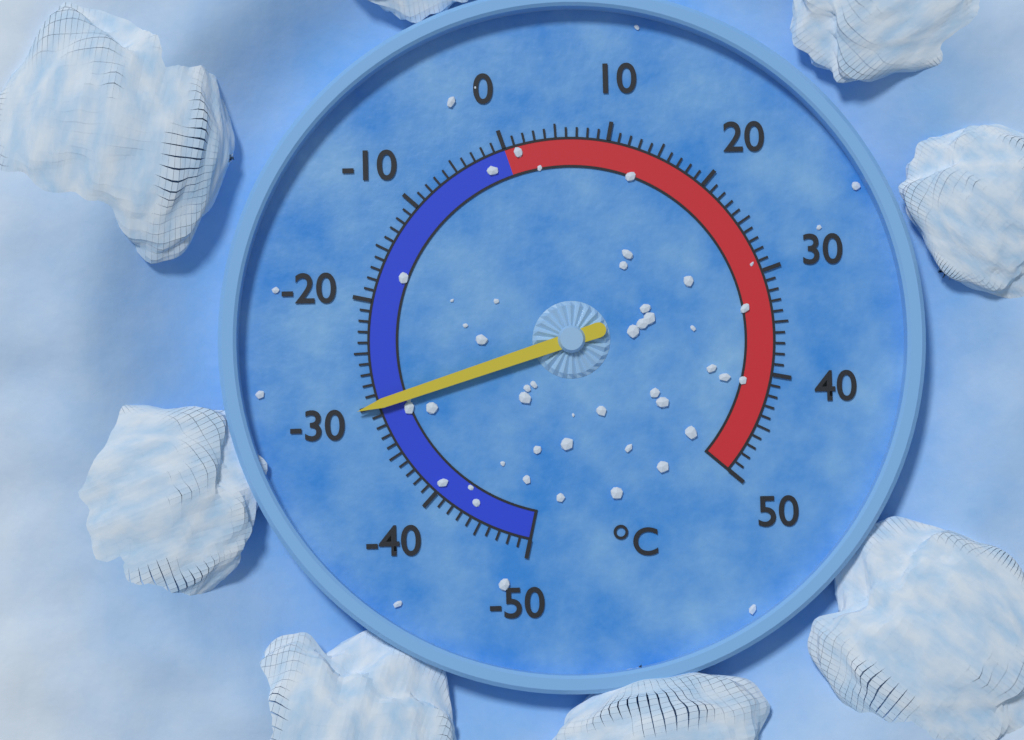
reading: -30 °C
